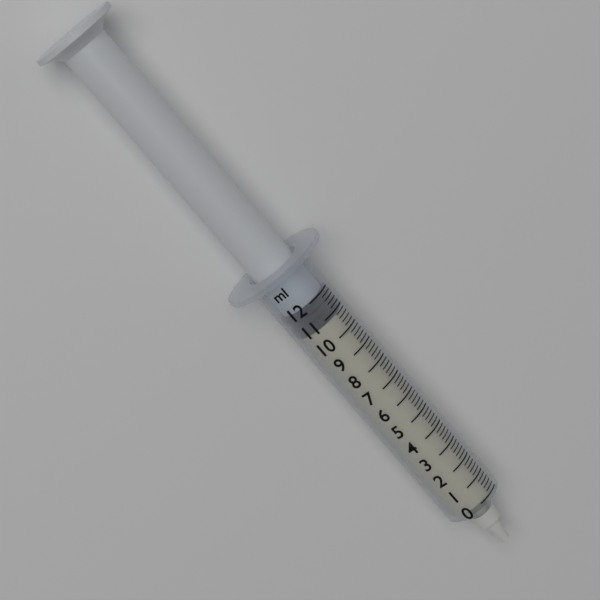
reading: 10.8 ml
